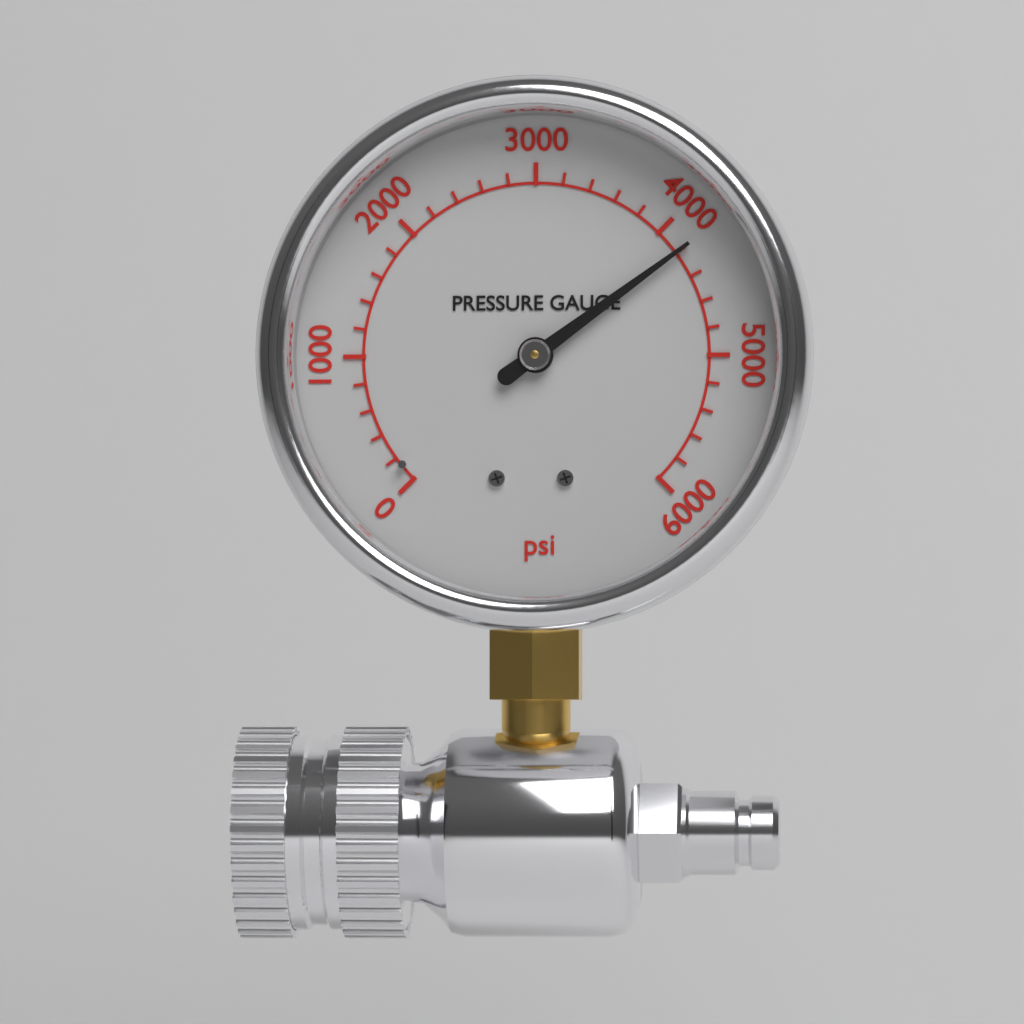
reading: 4200 psi
